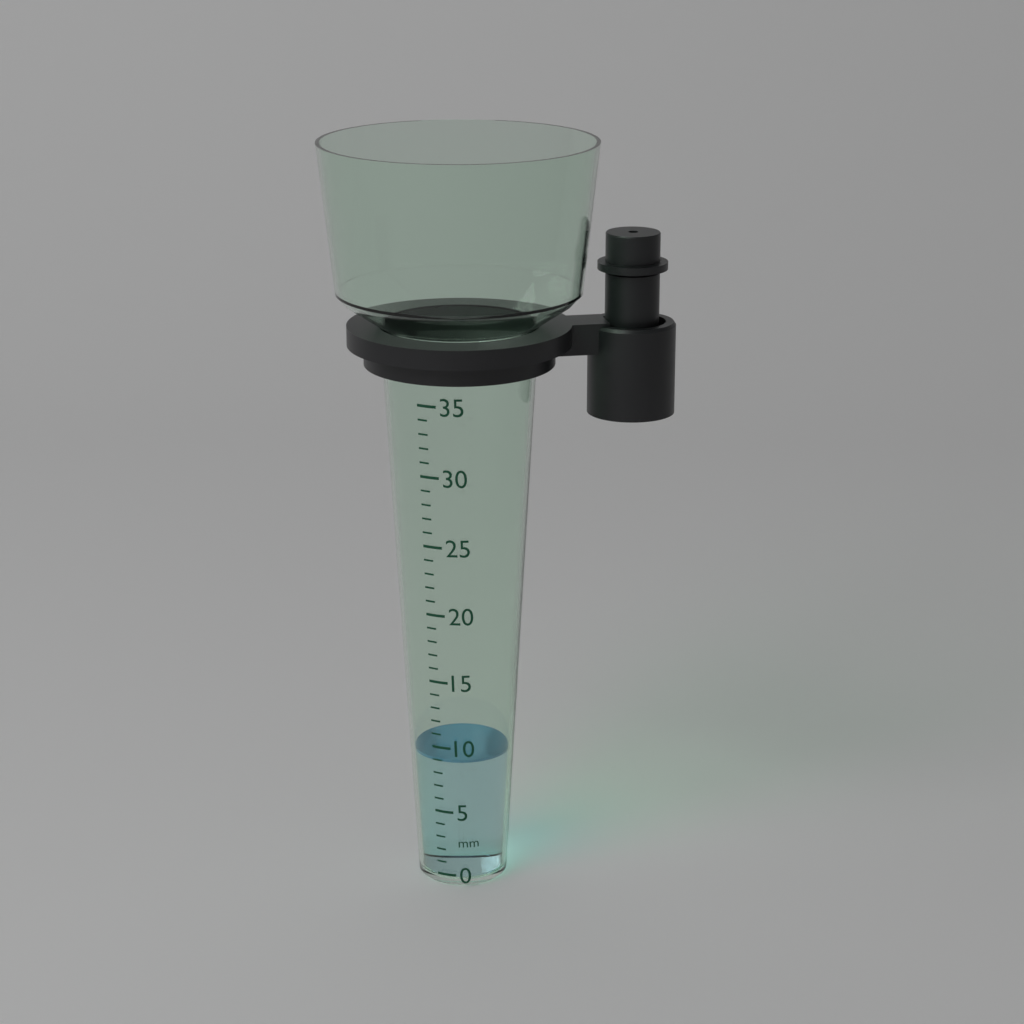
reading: 9 mm
